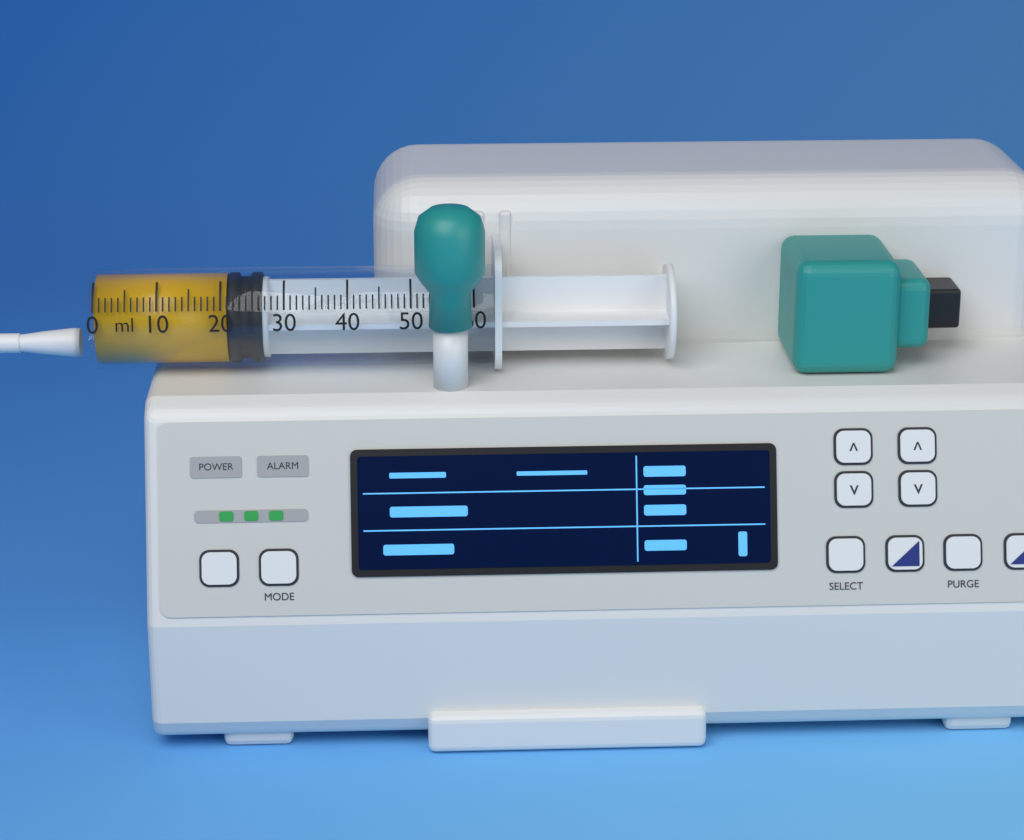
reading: 21 ml
